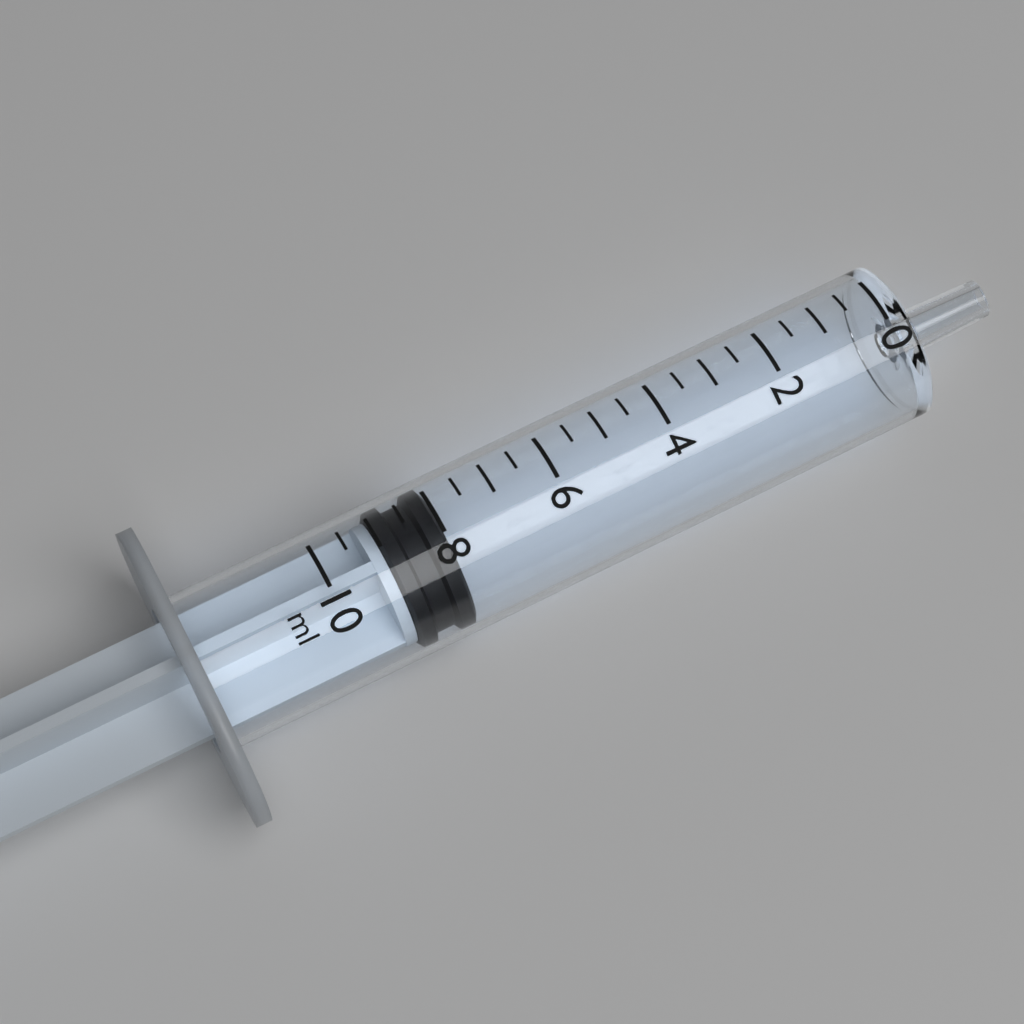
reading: 8.0 ml
